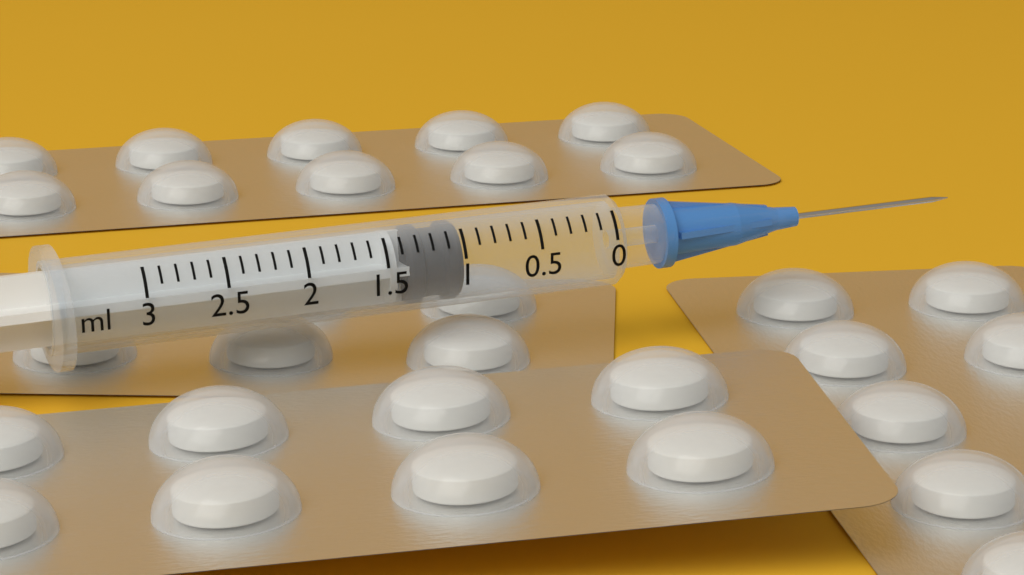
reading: 1.0 ml
